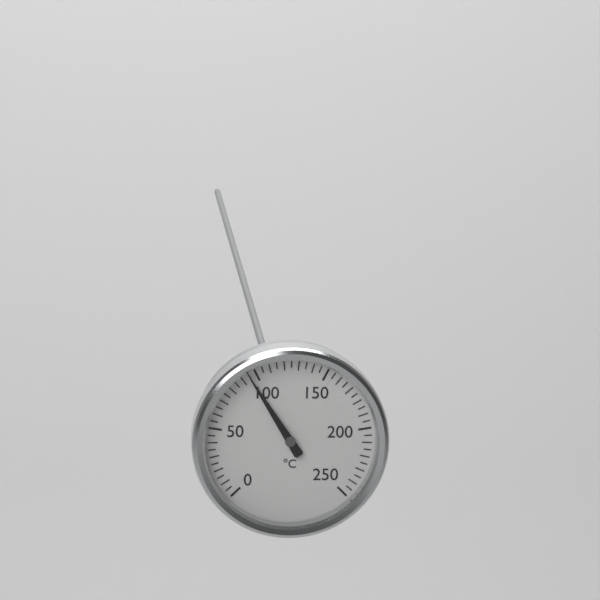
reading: 95 °C
